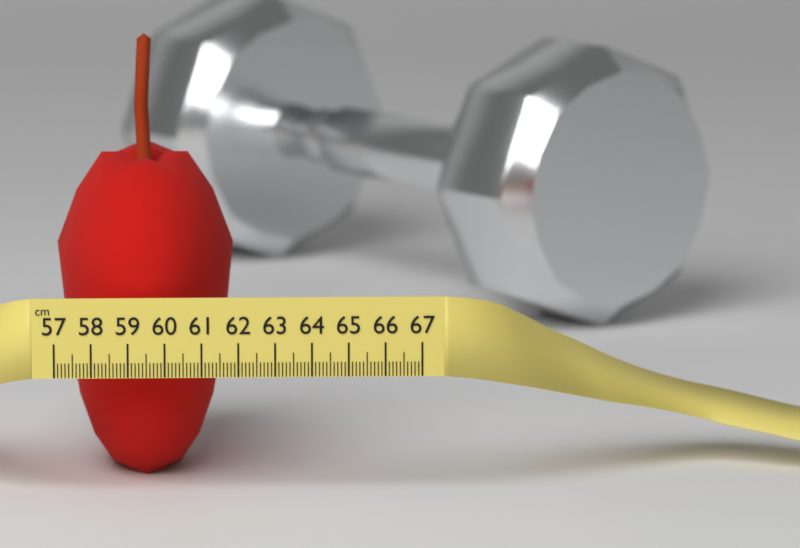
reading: 61.9 cm
